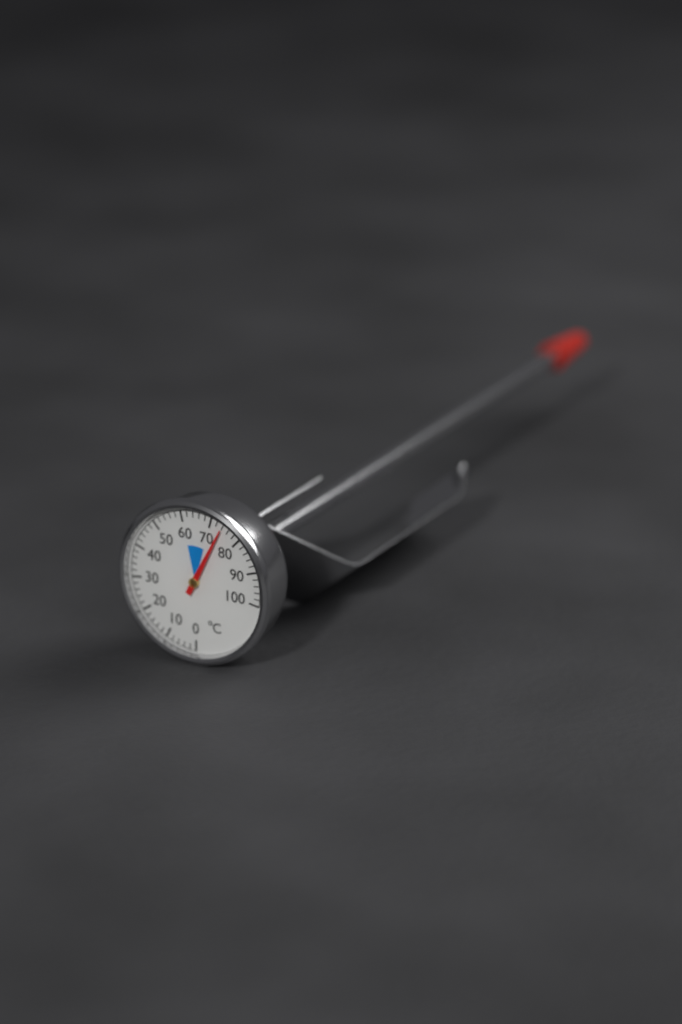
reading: 74 °C
